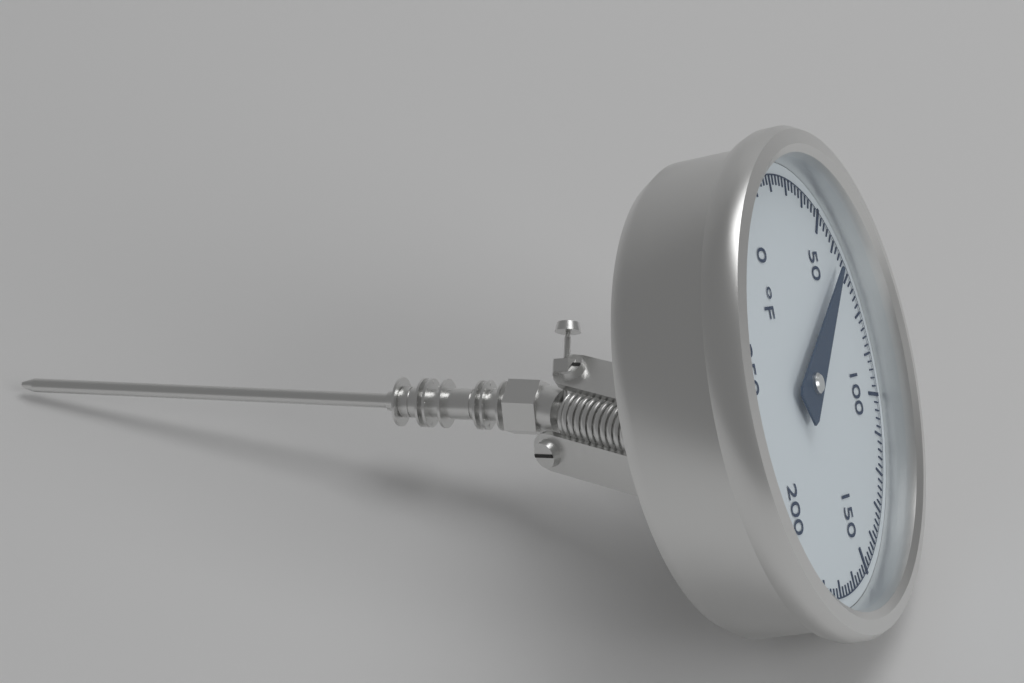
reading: 64 °F
